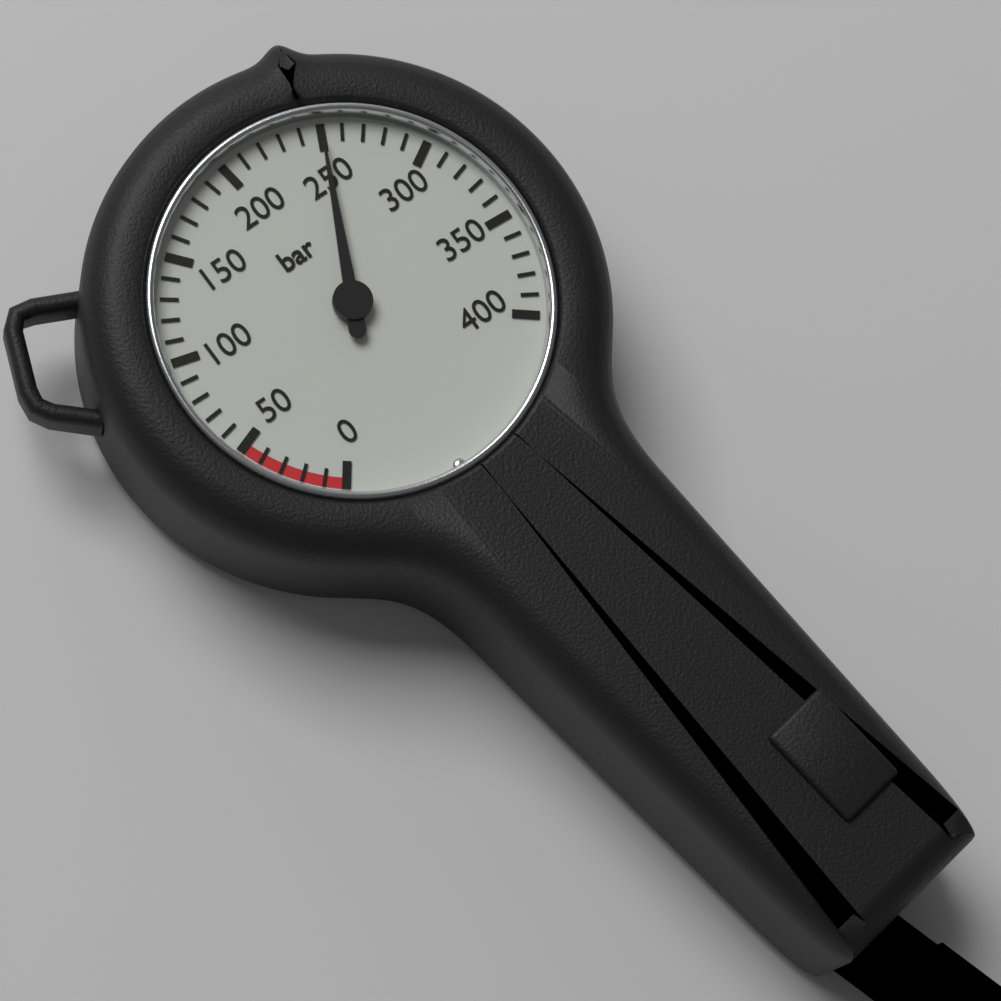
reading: 250 bar
